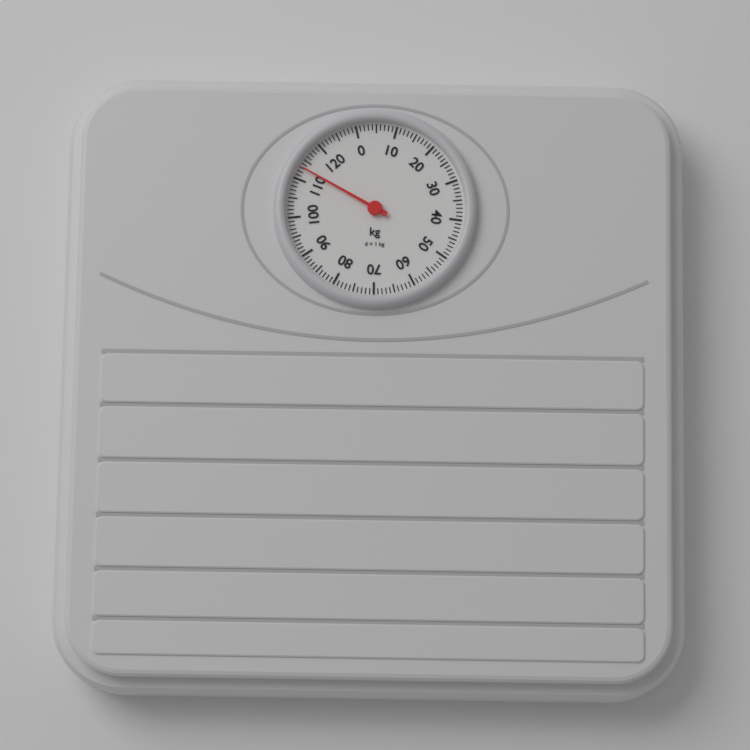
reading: 113 kg
